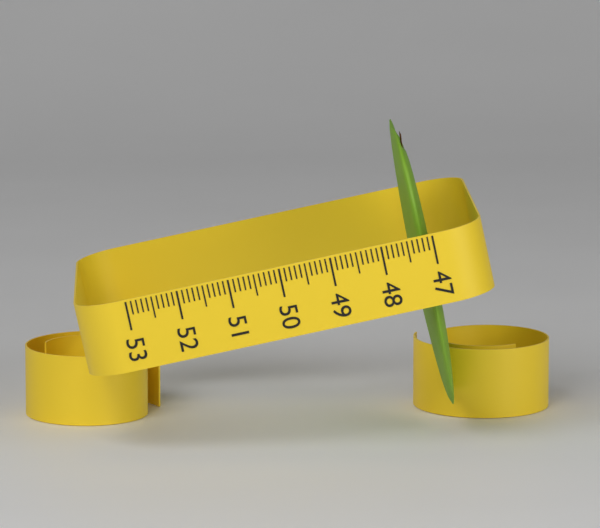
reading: 47.4 (no unit)
